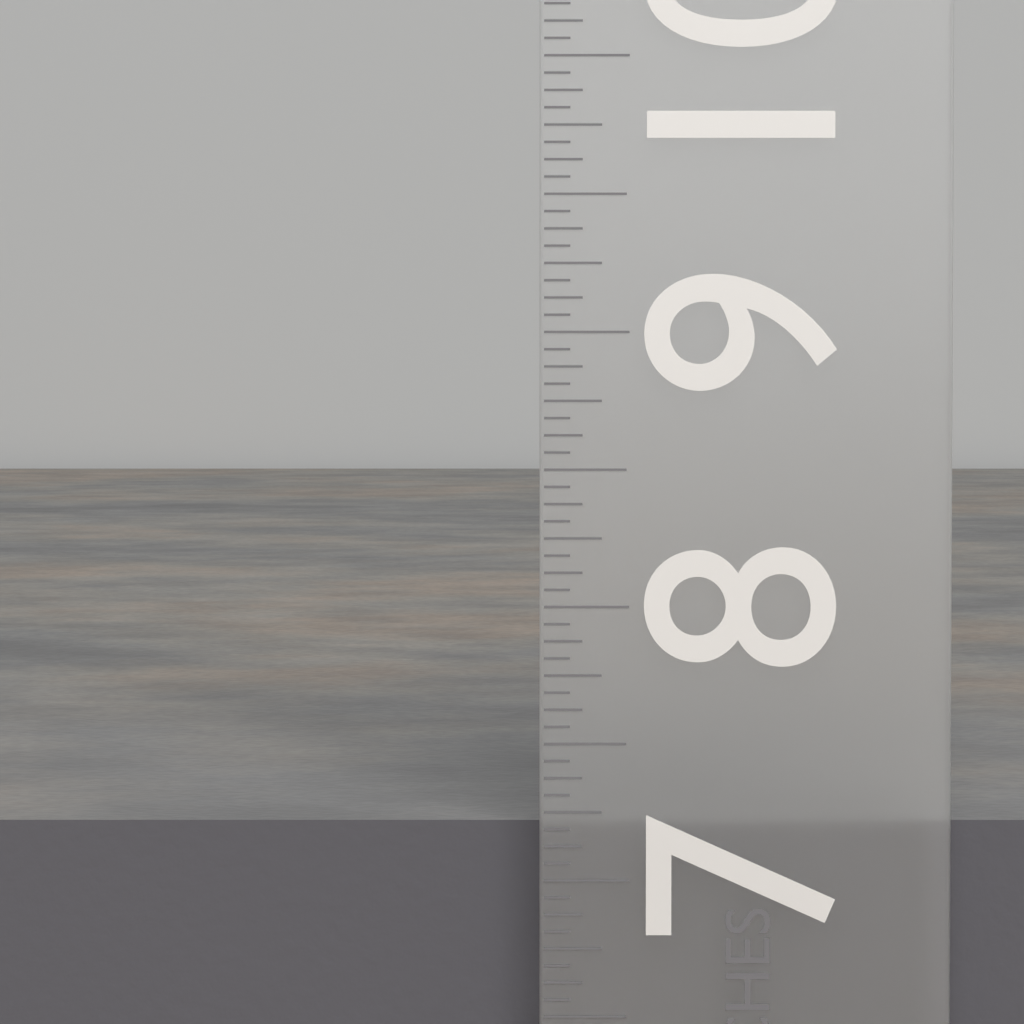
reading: 7.1875 in
